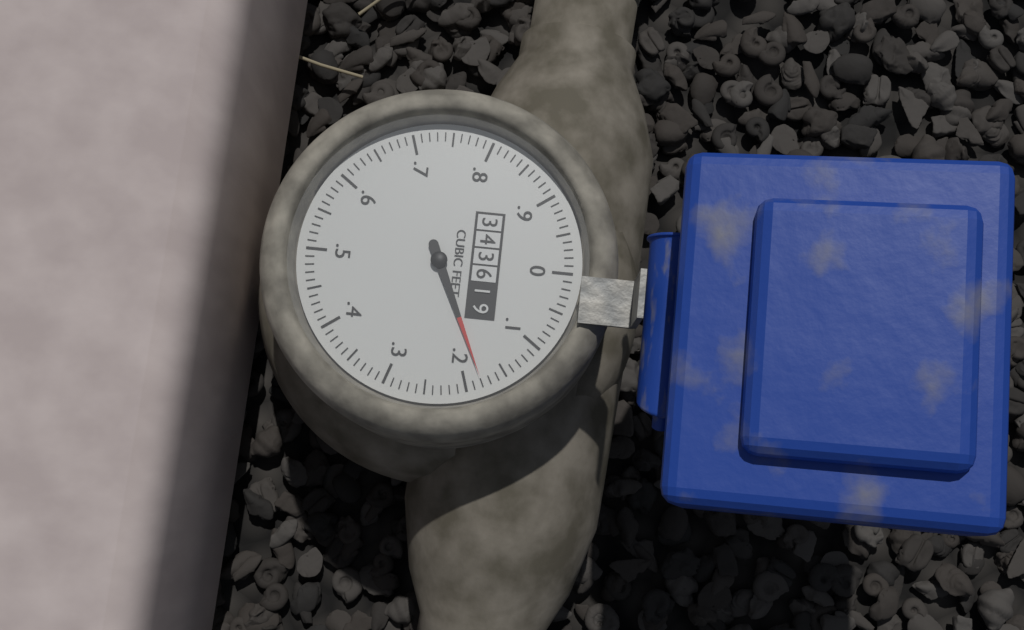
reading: 0.18 cubic feet
